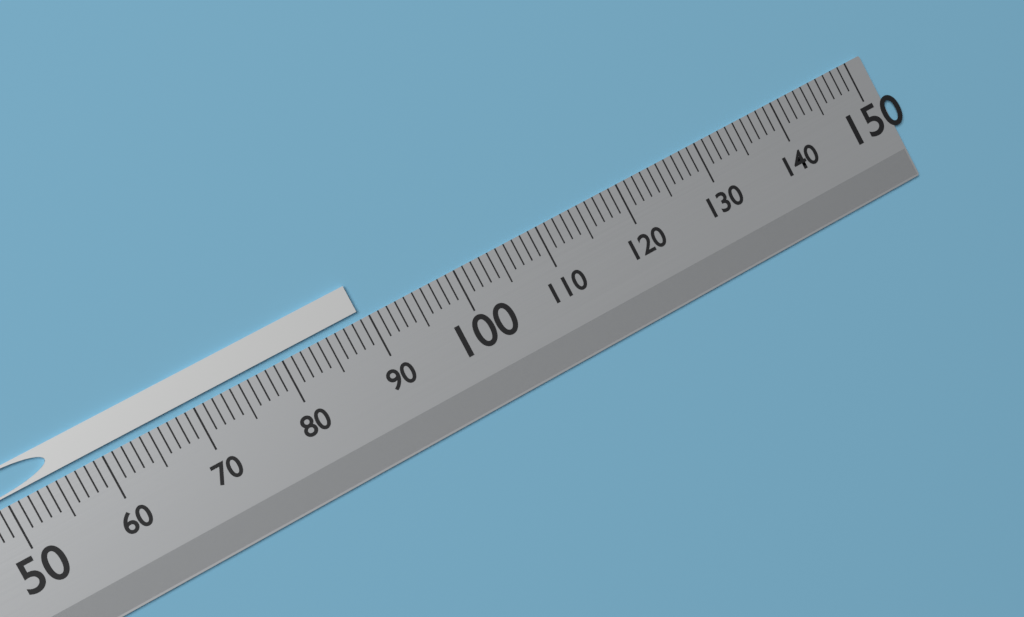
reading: 89 (no unit)
